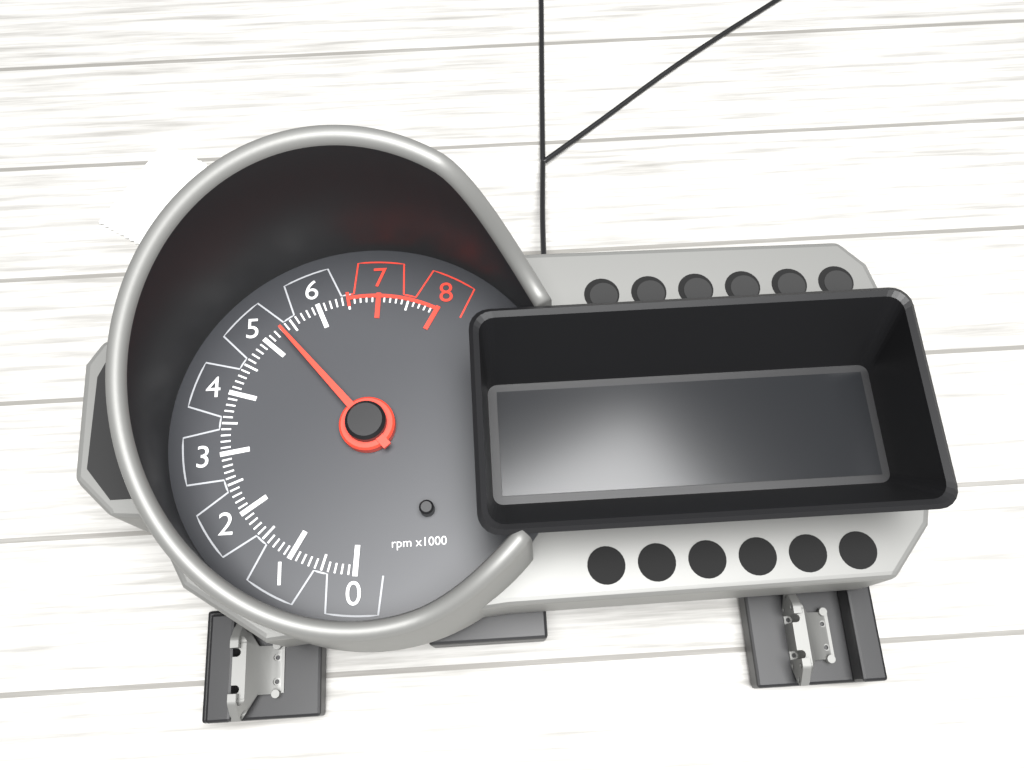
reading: 5300 rpm
